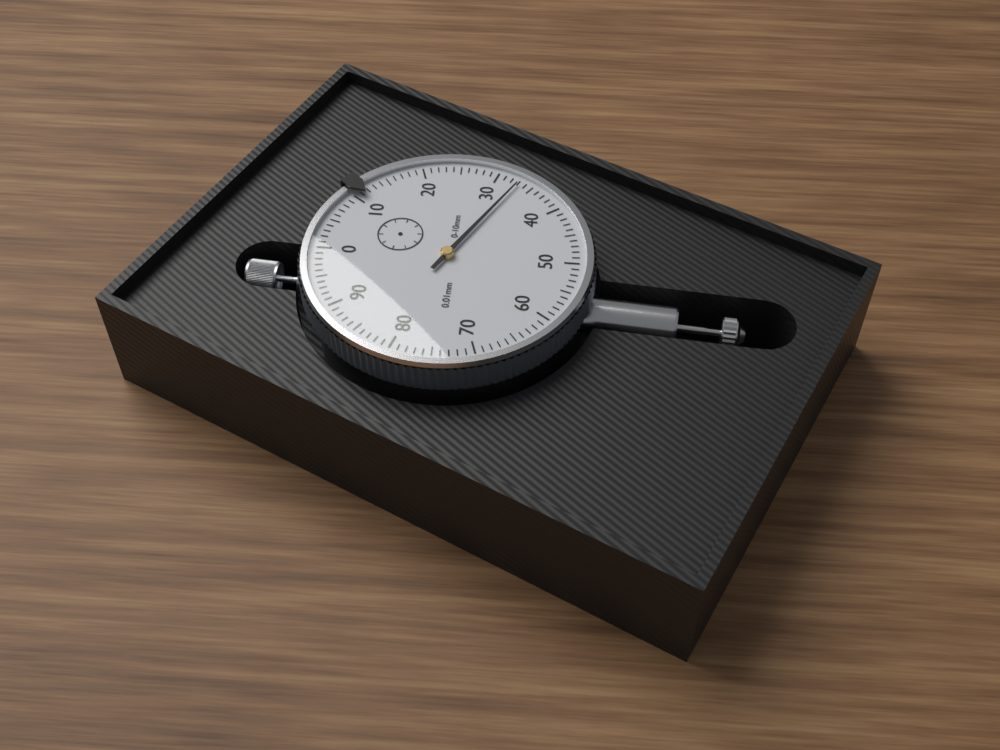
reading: 0.33 mm
